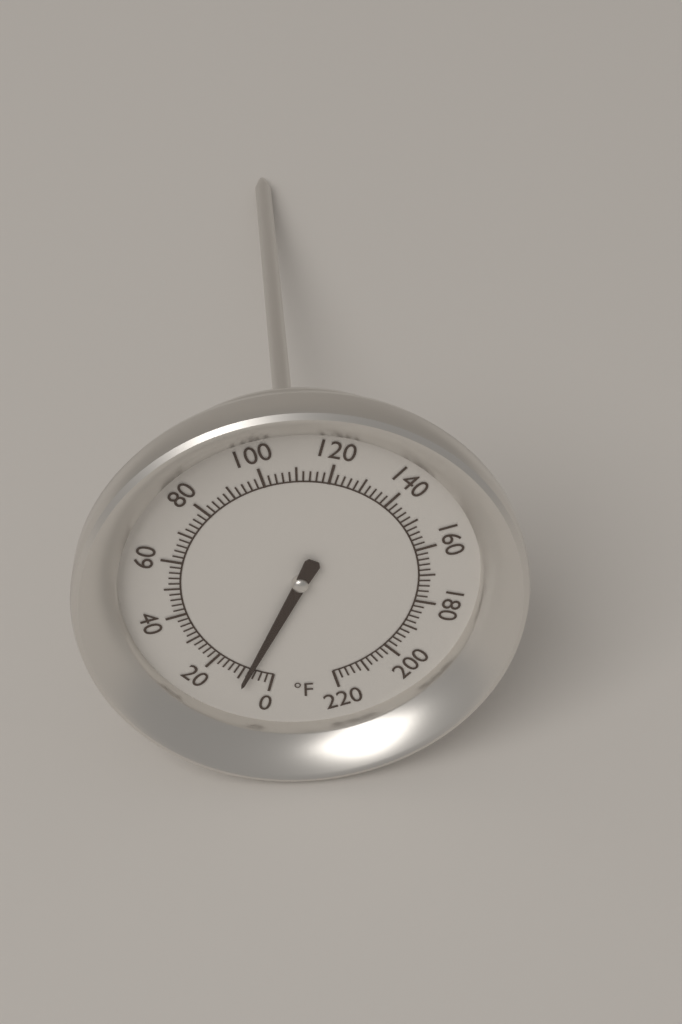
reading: 8 °F
